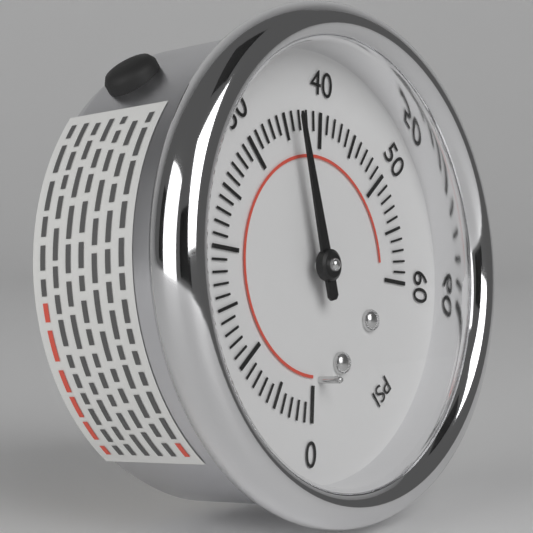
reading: 36 psi
